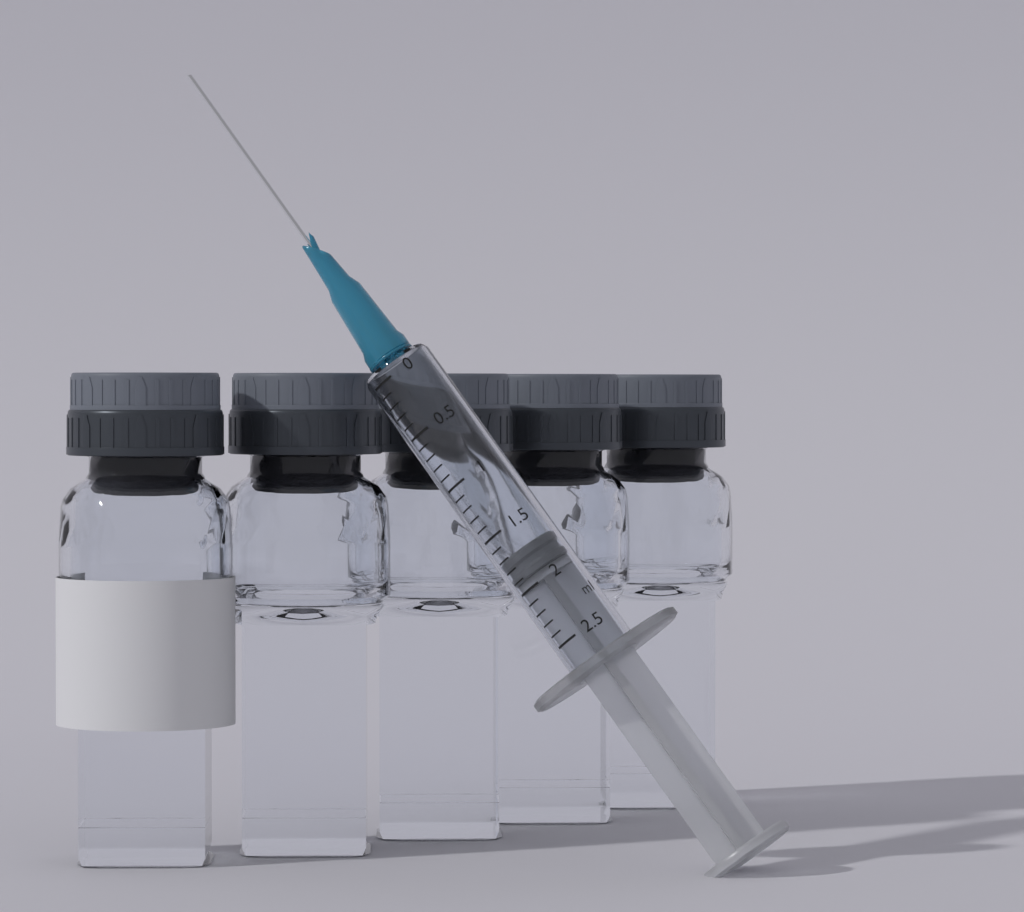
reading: 1.7 ml
